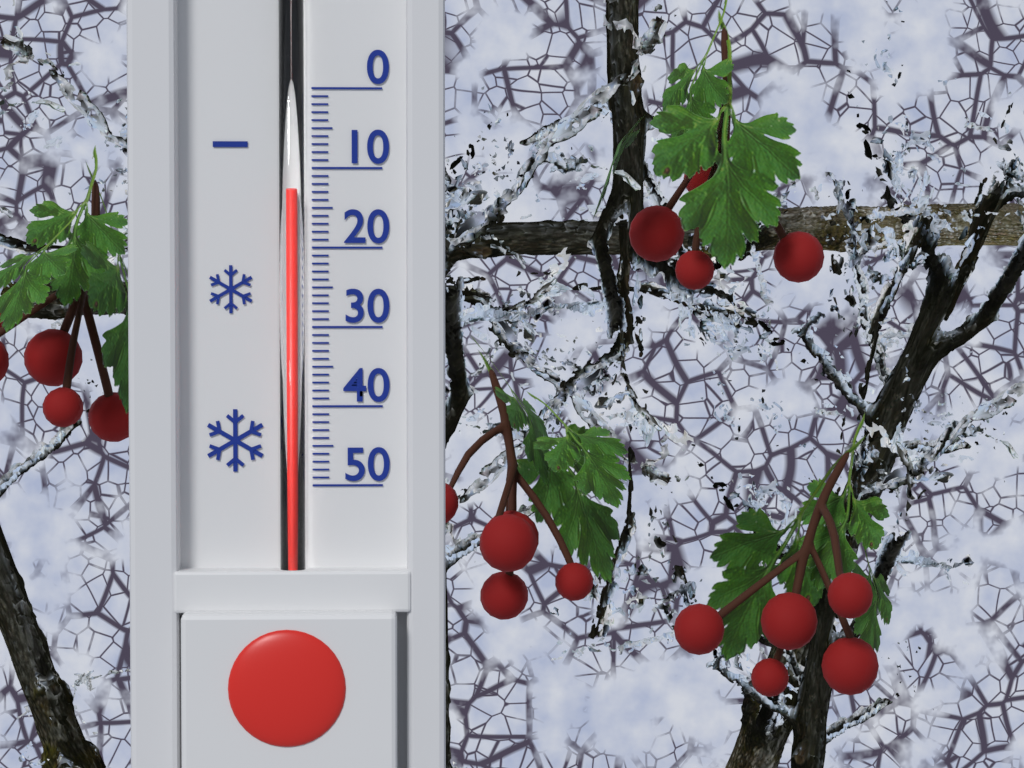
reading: 13 (no unit)
